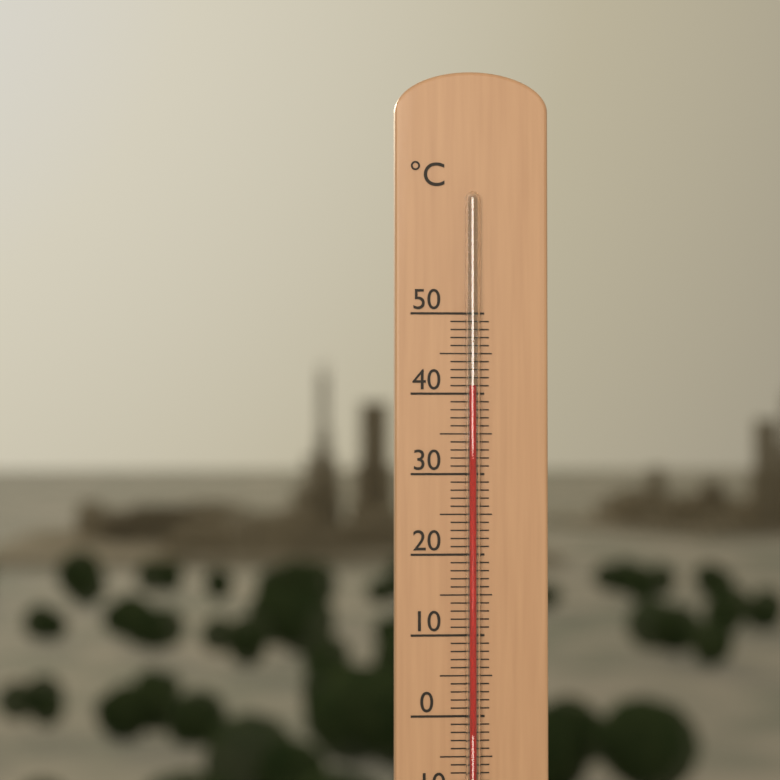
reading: 41 °C
